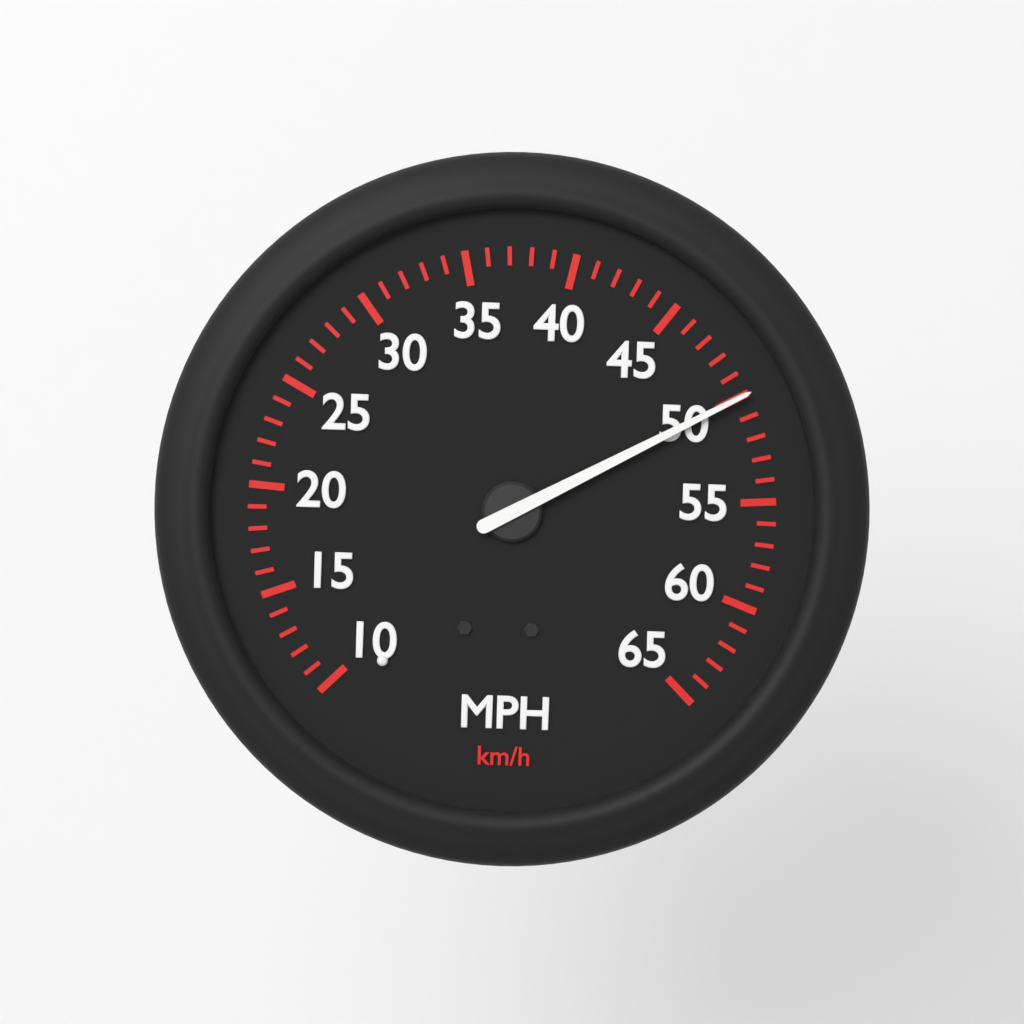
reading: 50 mph
